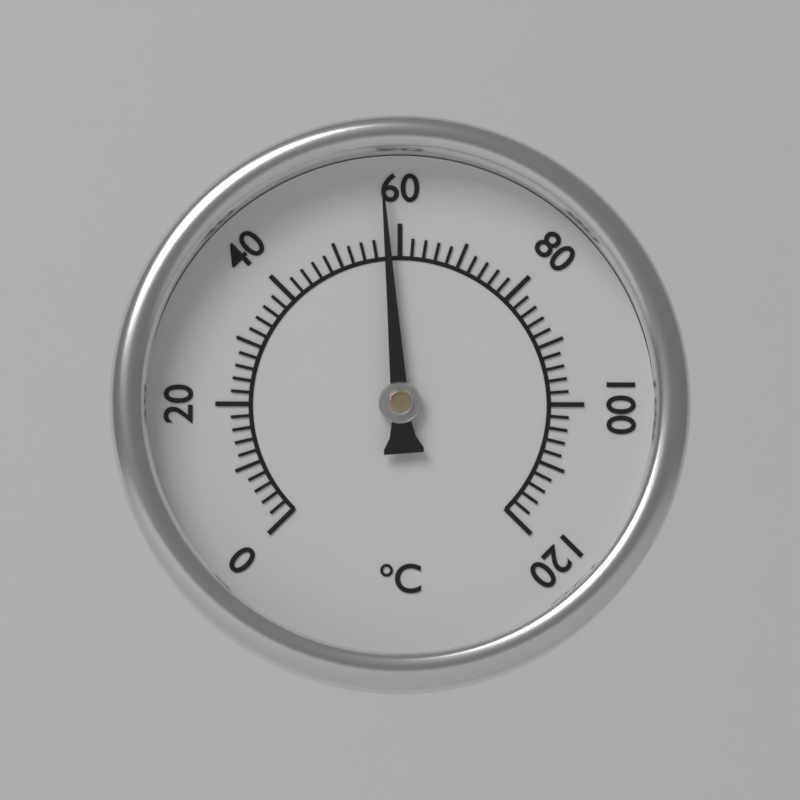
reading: 58 °C
